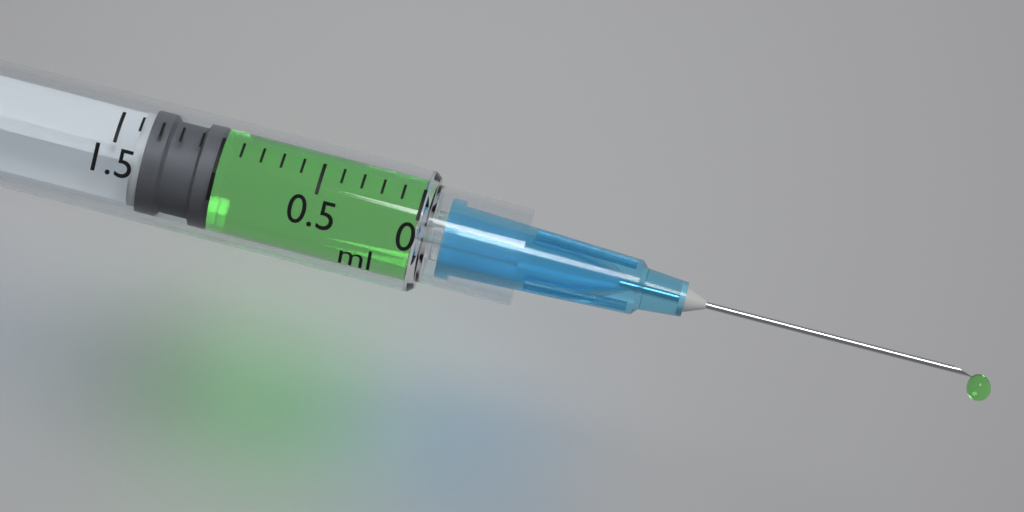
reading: 1.0 ml
